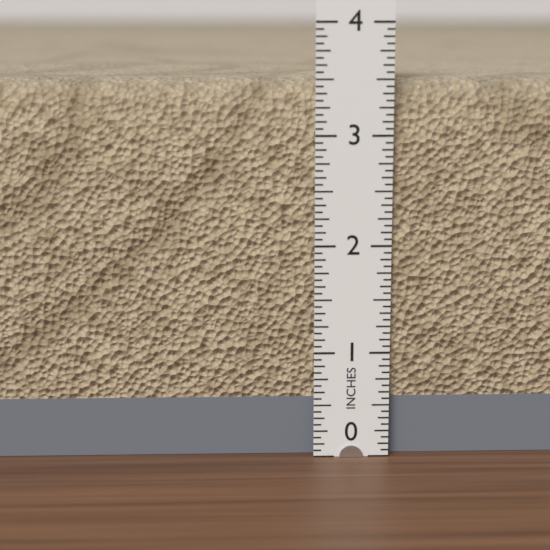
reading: 3.5000 in
